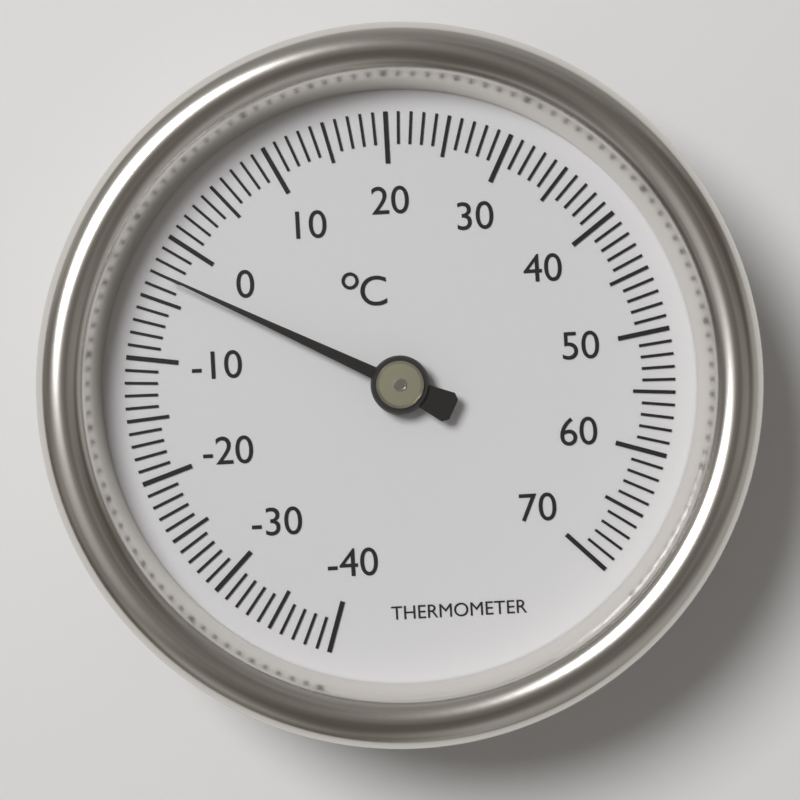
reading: -3 °C
